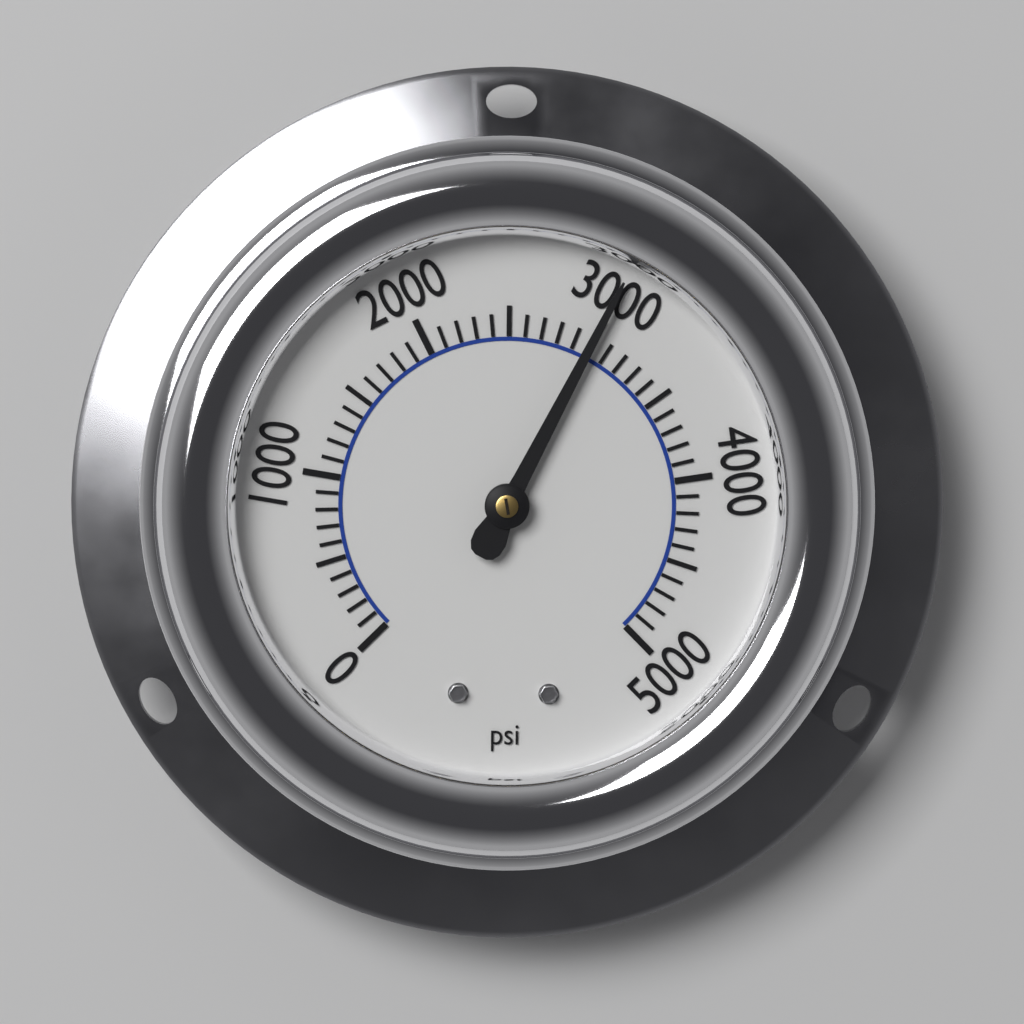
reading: 3000 psi
